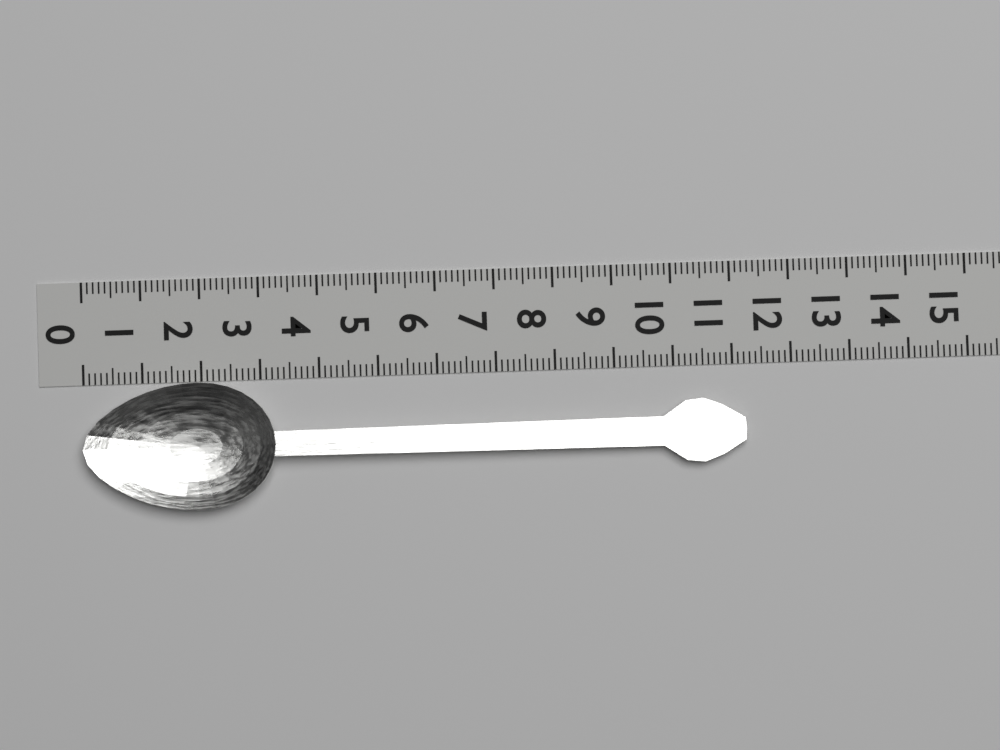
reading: 11.2 (no unit)
